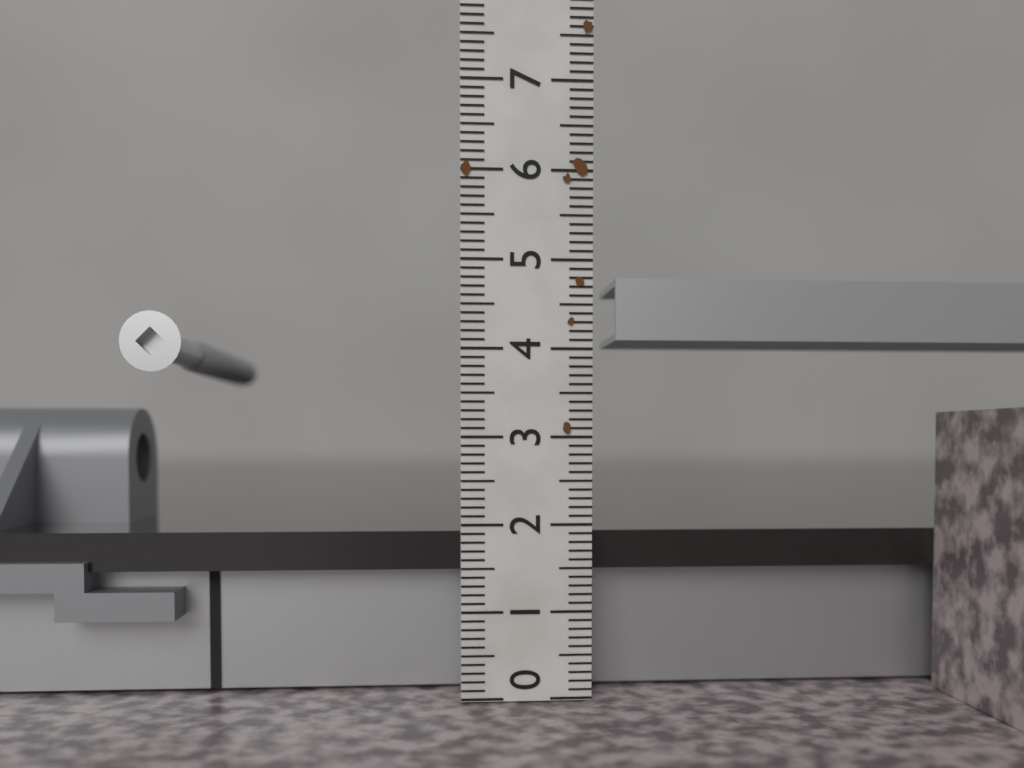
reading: 1.9 (no unit)
